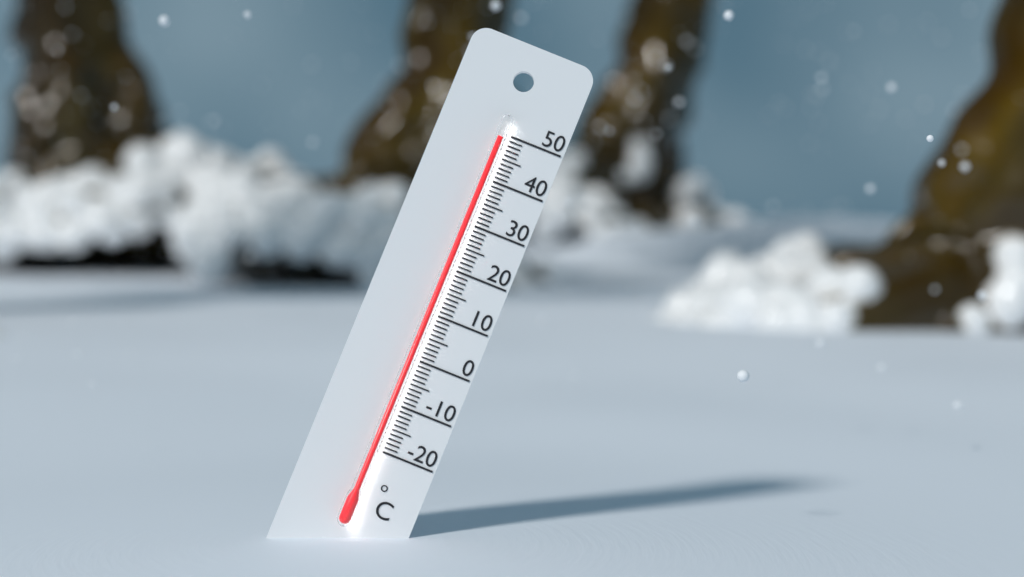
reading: 49 °C
